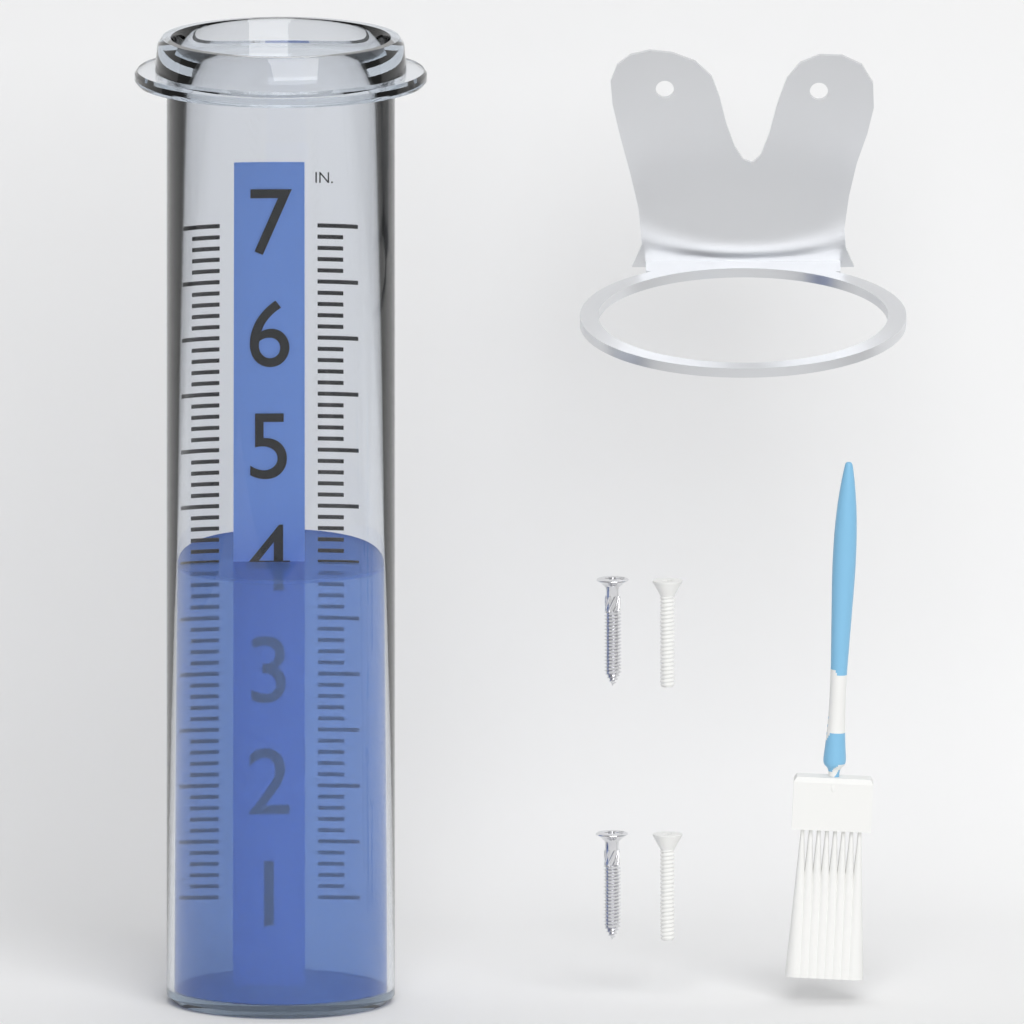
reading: 4.0 in
